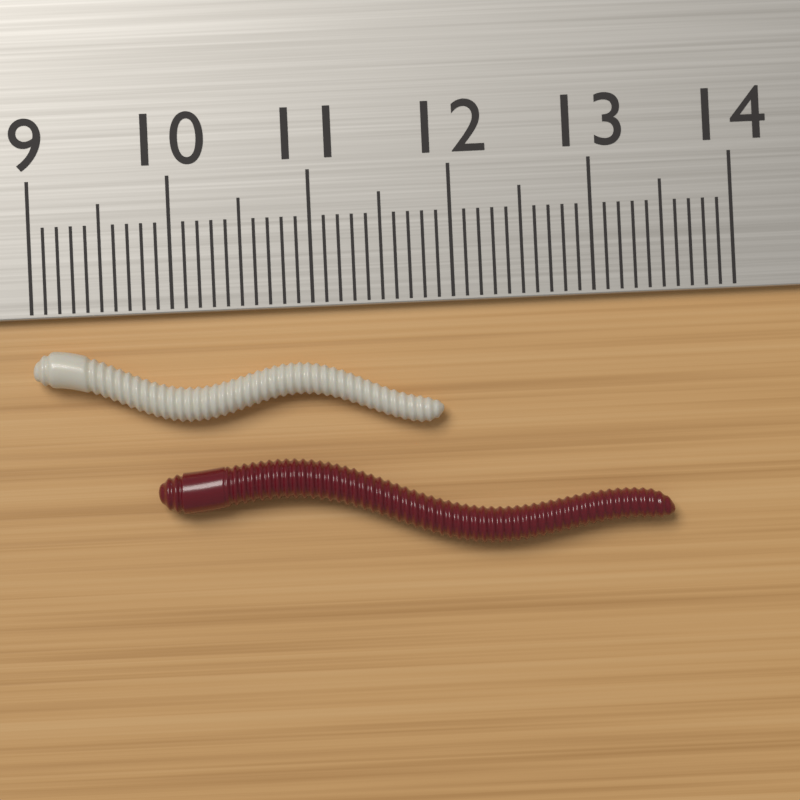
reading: 11.9 cm
